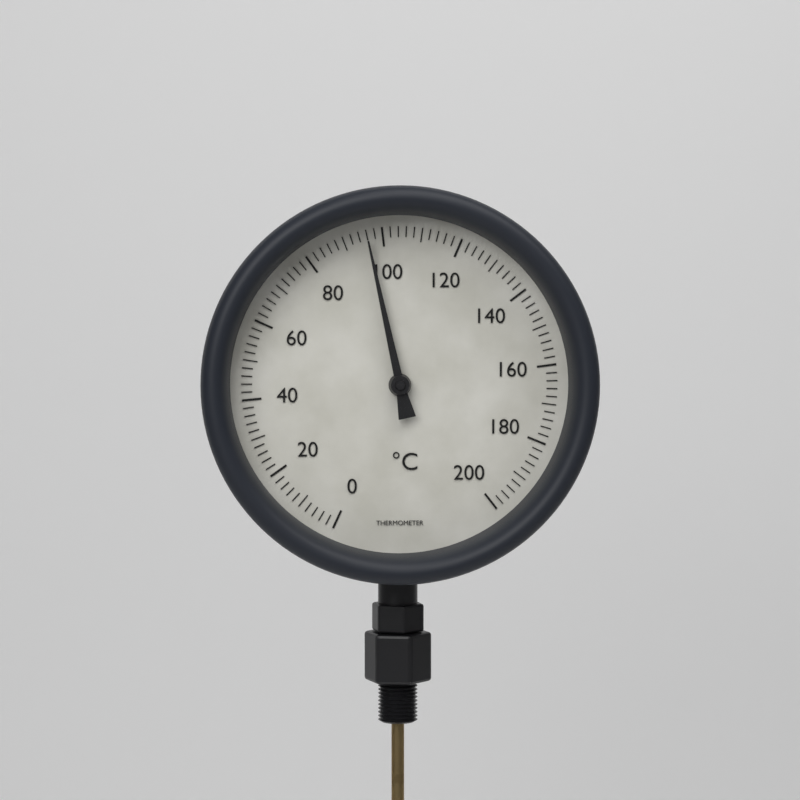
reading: 96 °C
